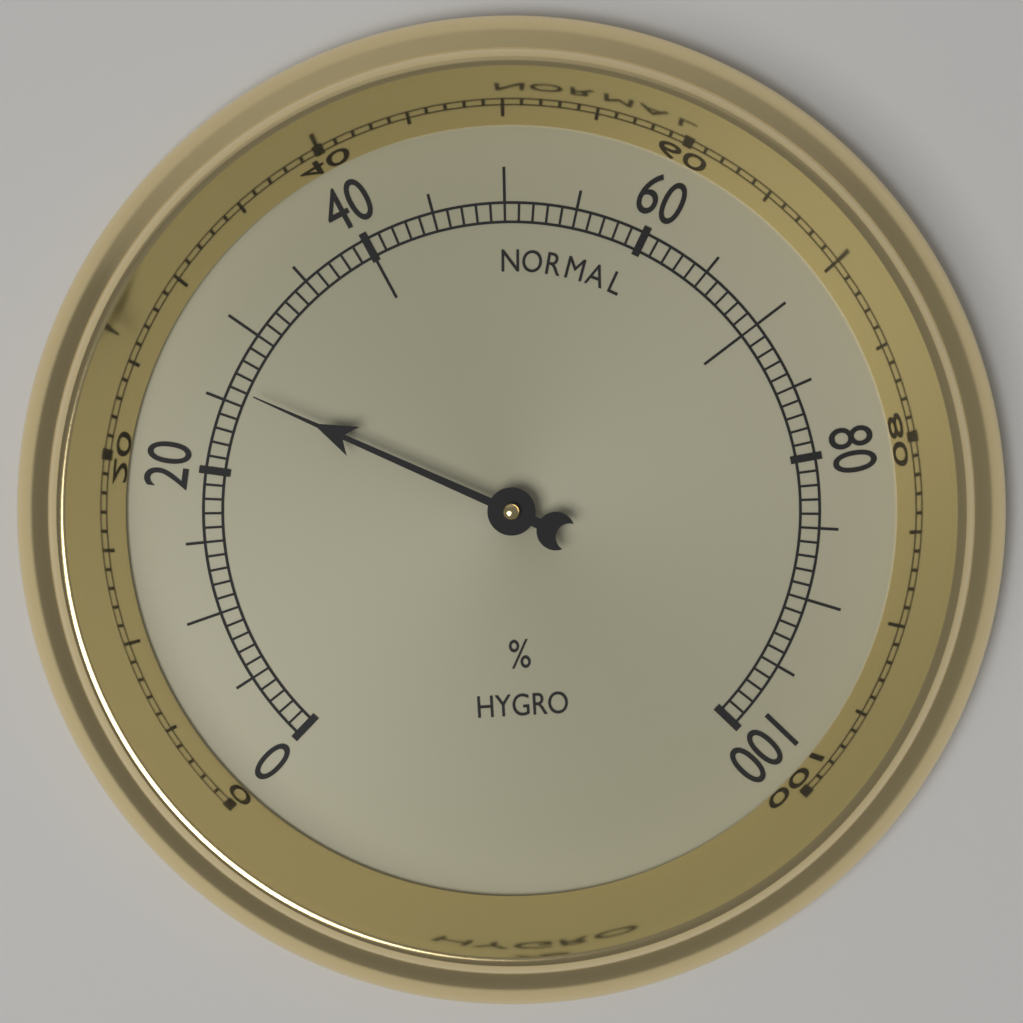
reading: 26 %
